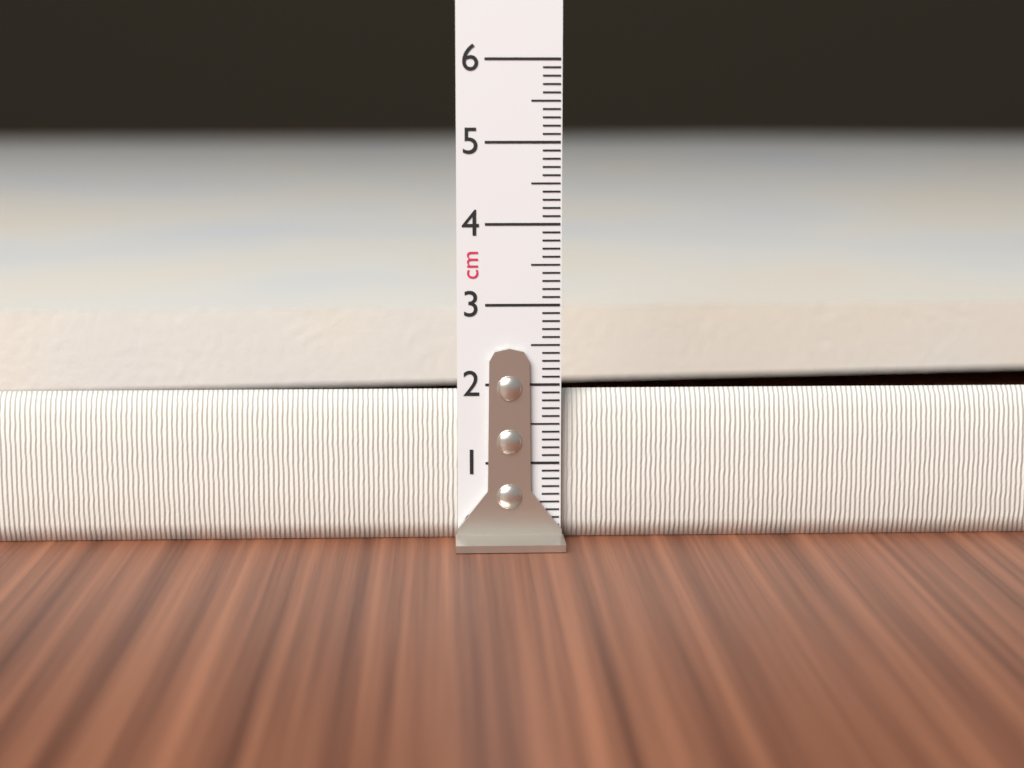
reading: 1.9 cm
